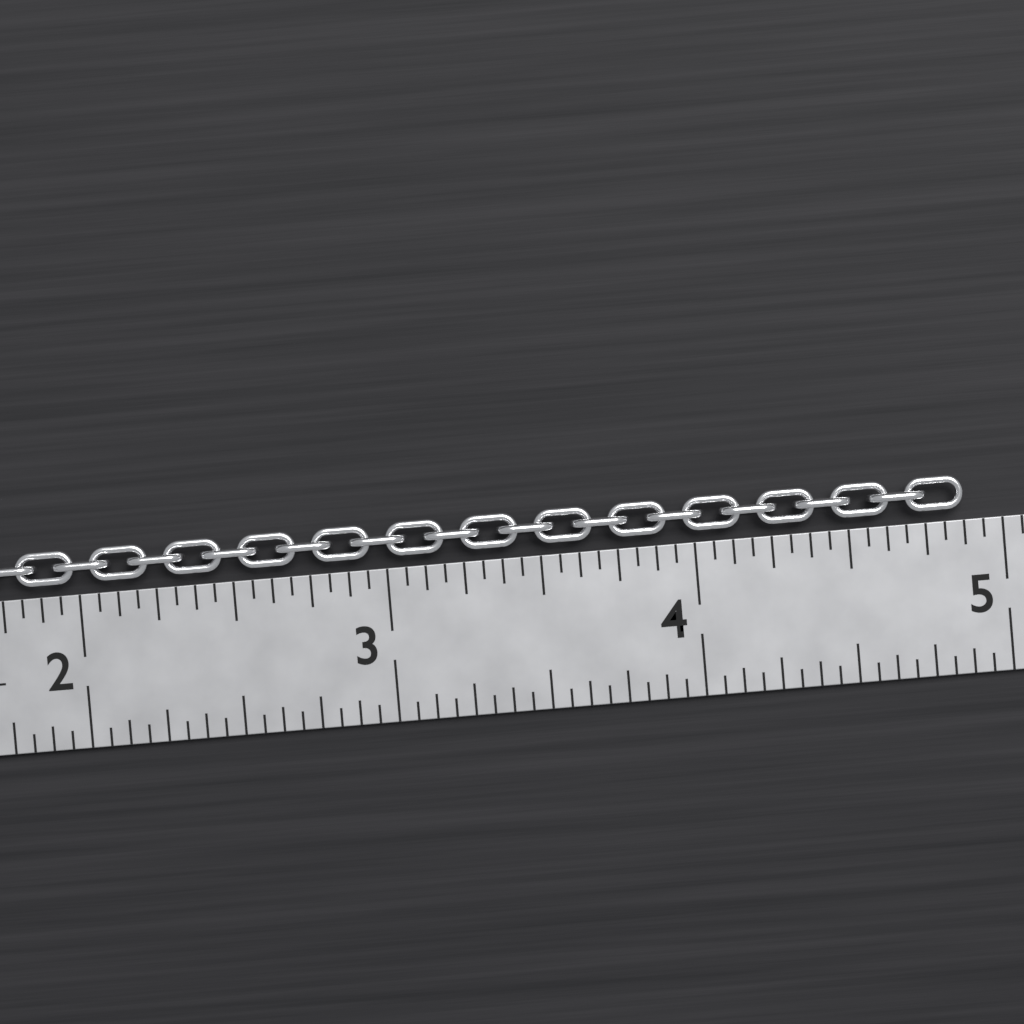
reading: 4.8750 in
